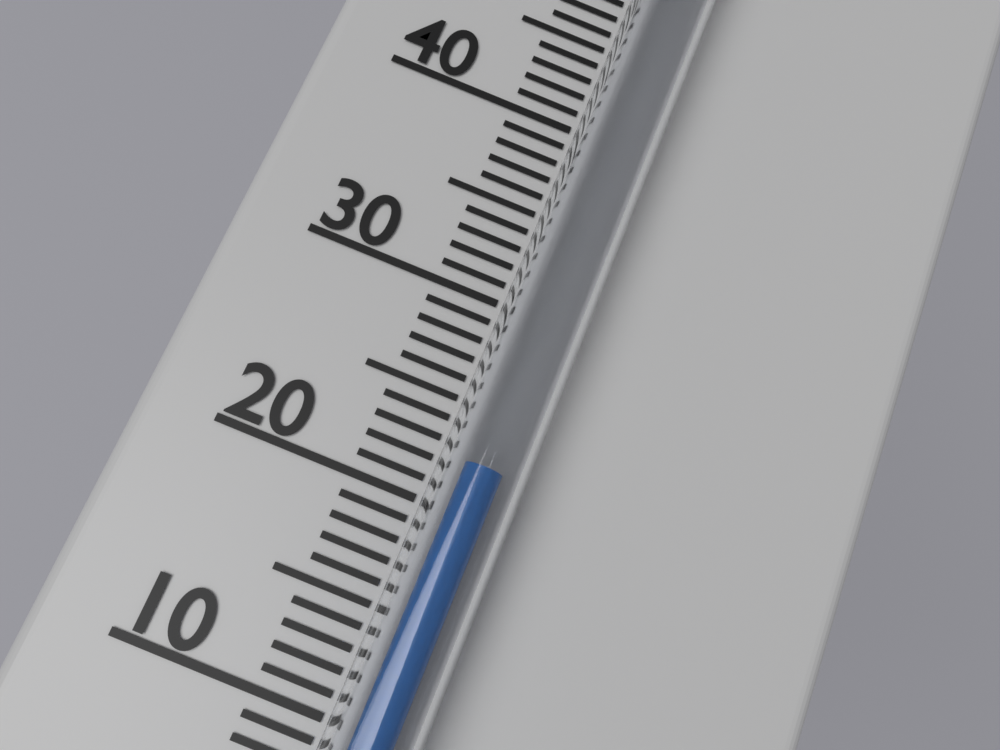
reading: 22 °C
